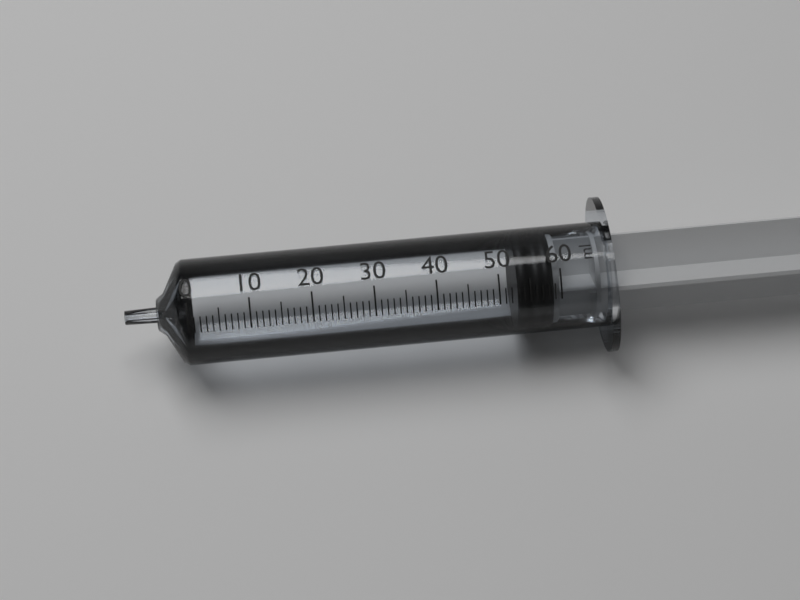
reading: 53 ml
